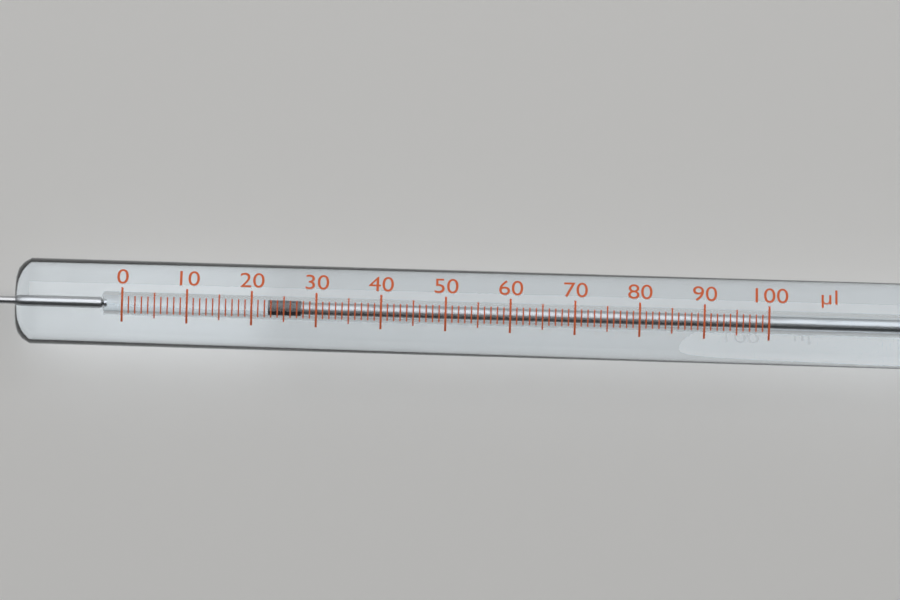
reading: 23 µl
